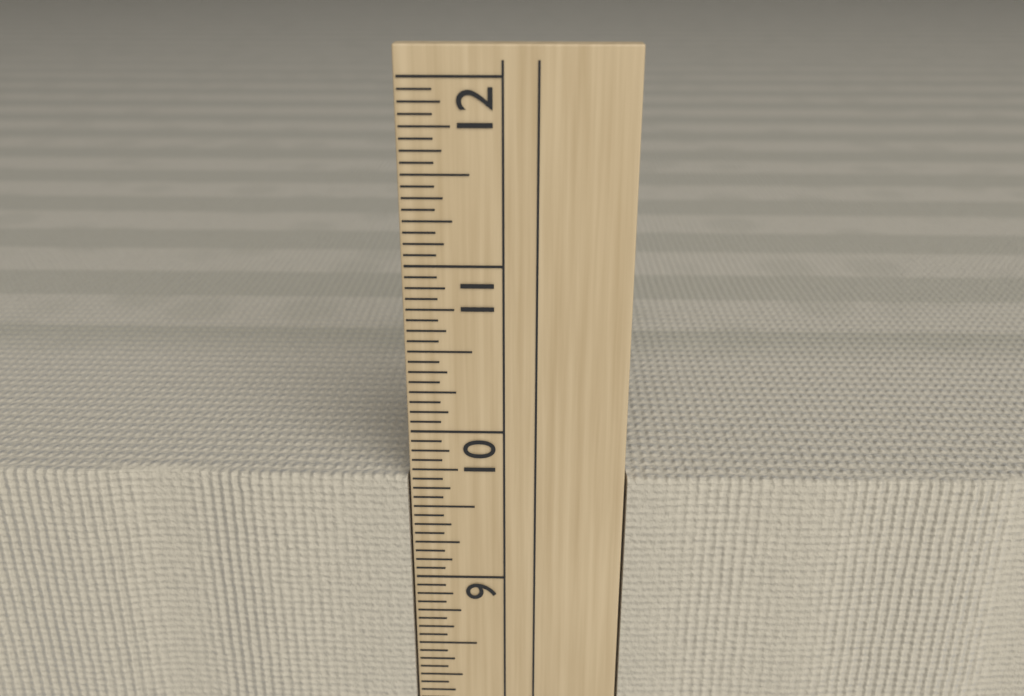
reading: 9.6875 in
